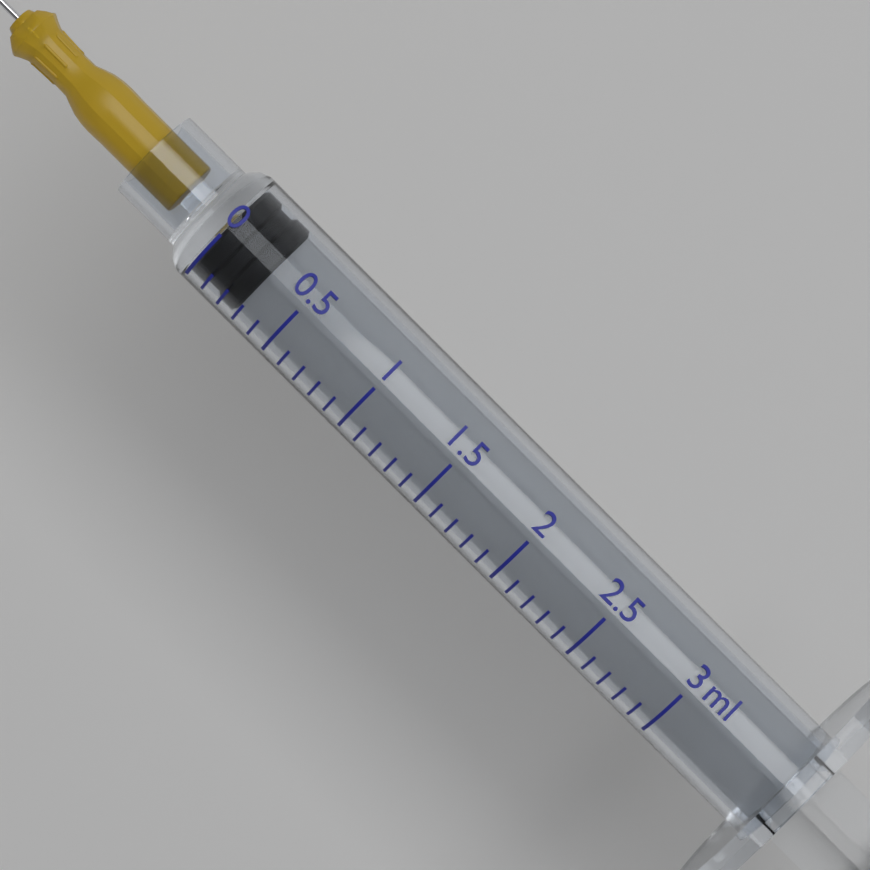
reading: 0.0 ml
